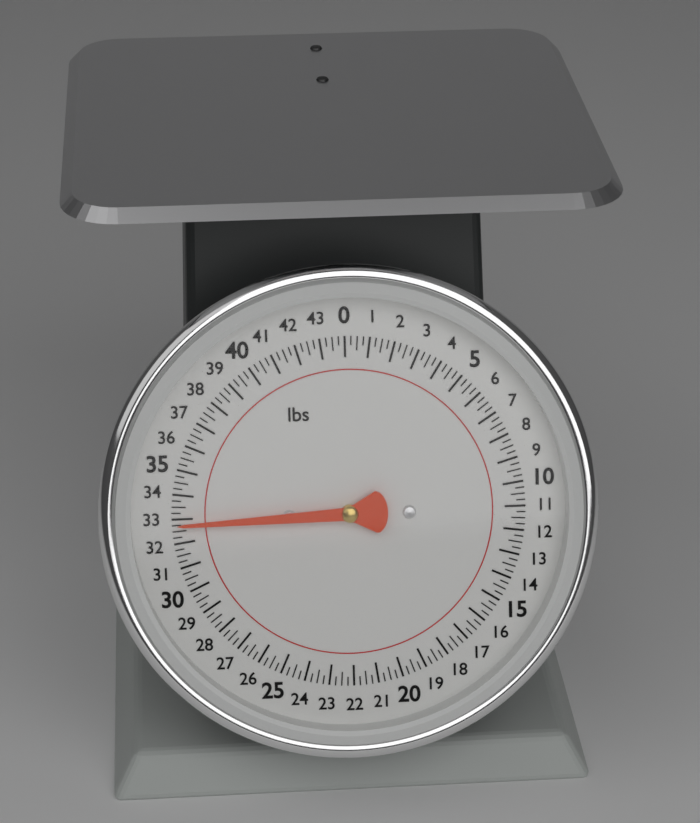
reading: 32.75 lbs
